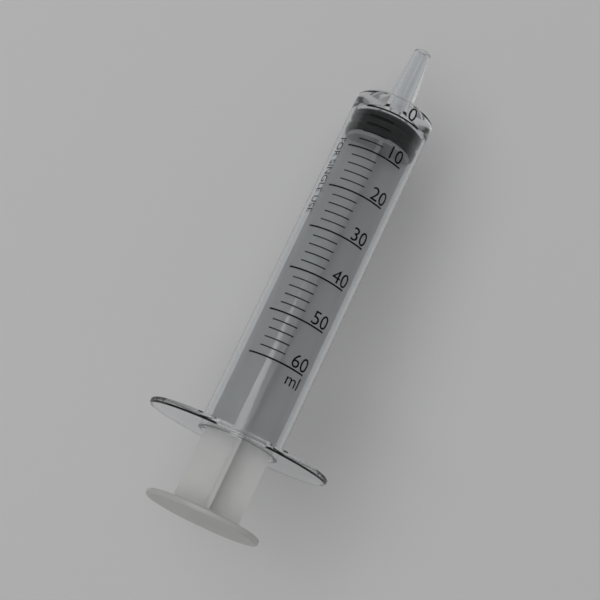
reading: 0 ml
